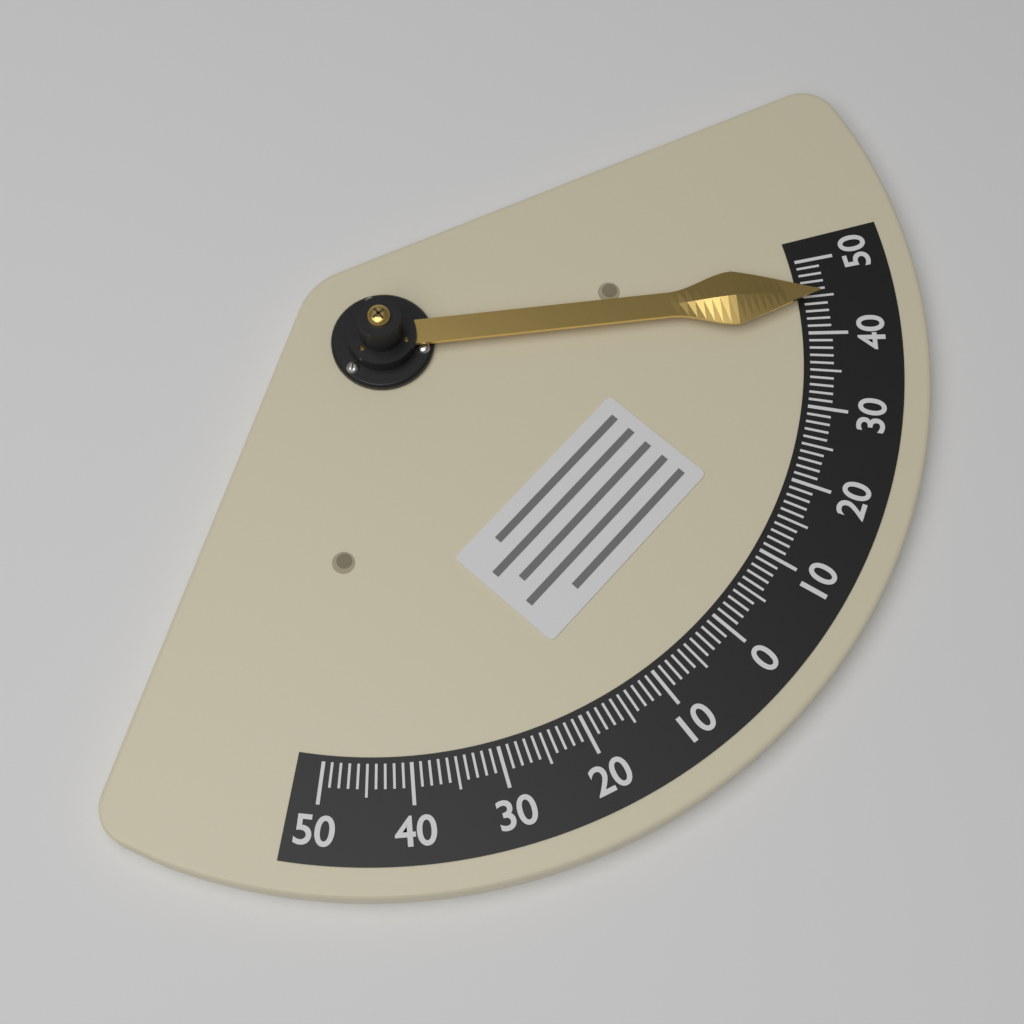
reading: 45 (no unit)
